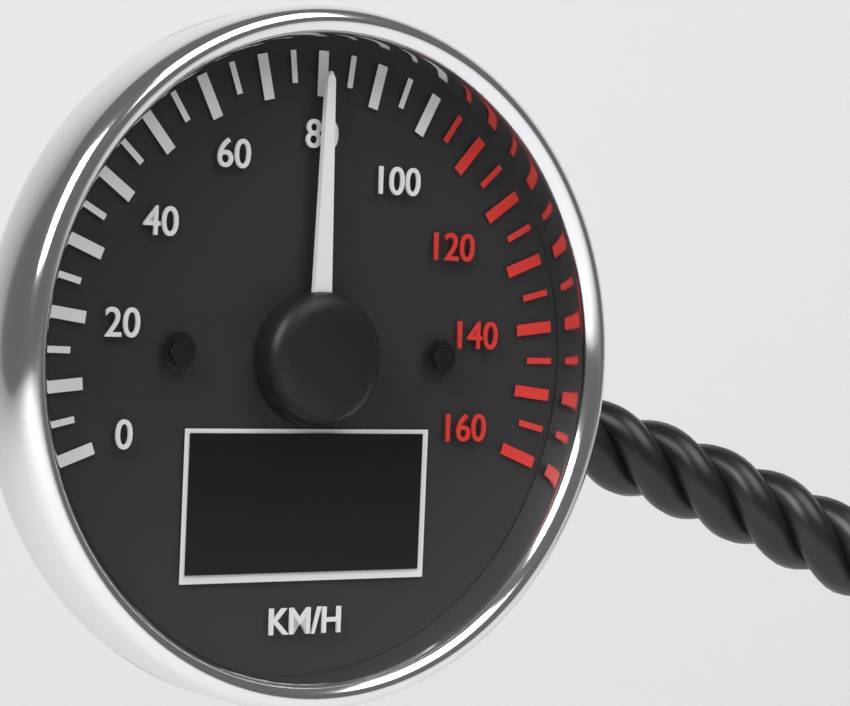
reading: 80 km/h
